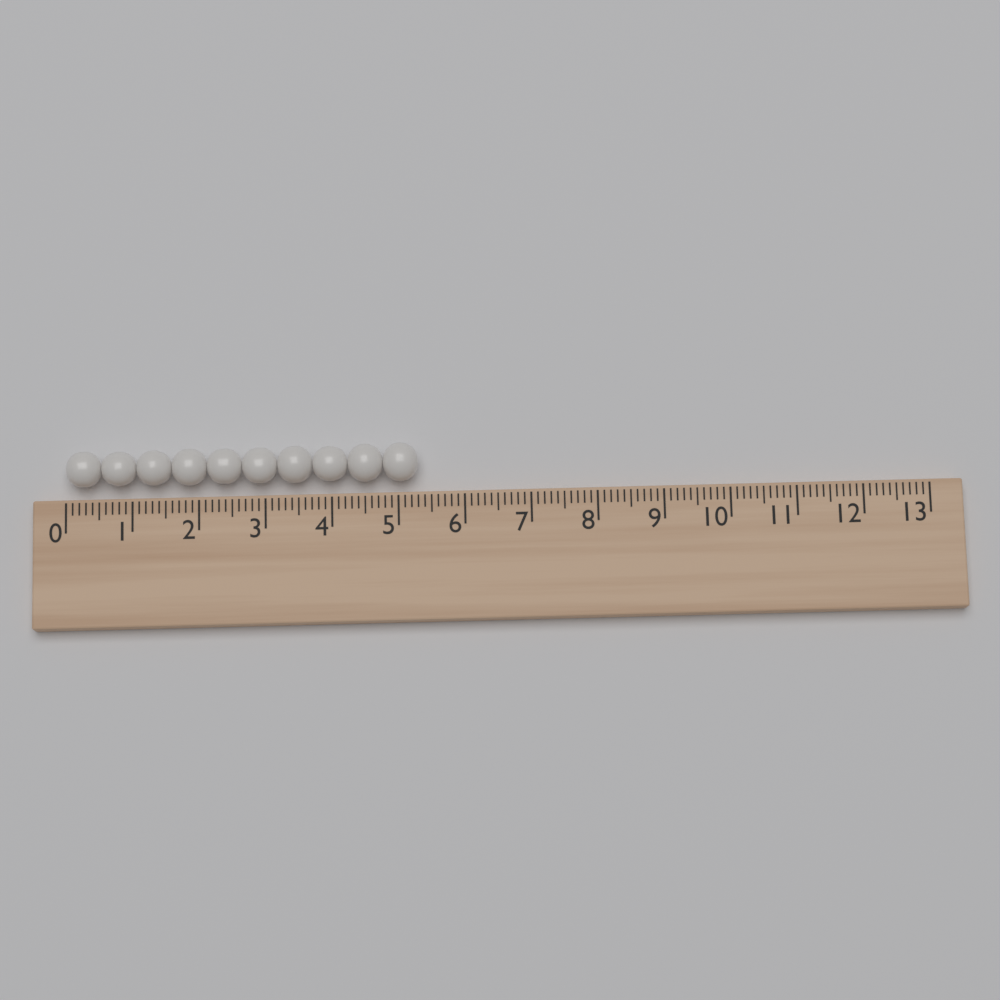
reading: 5.3 (no unit)
